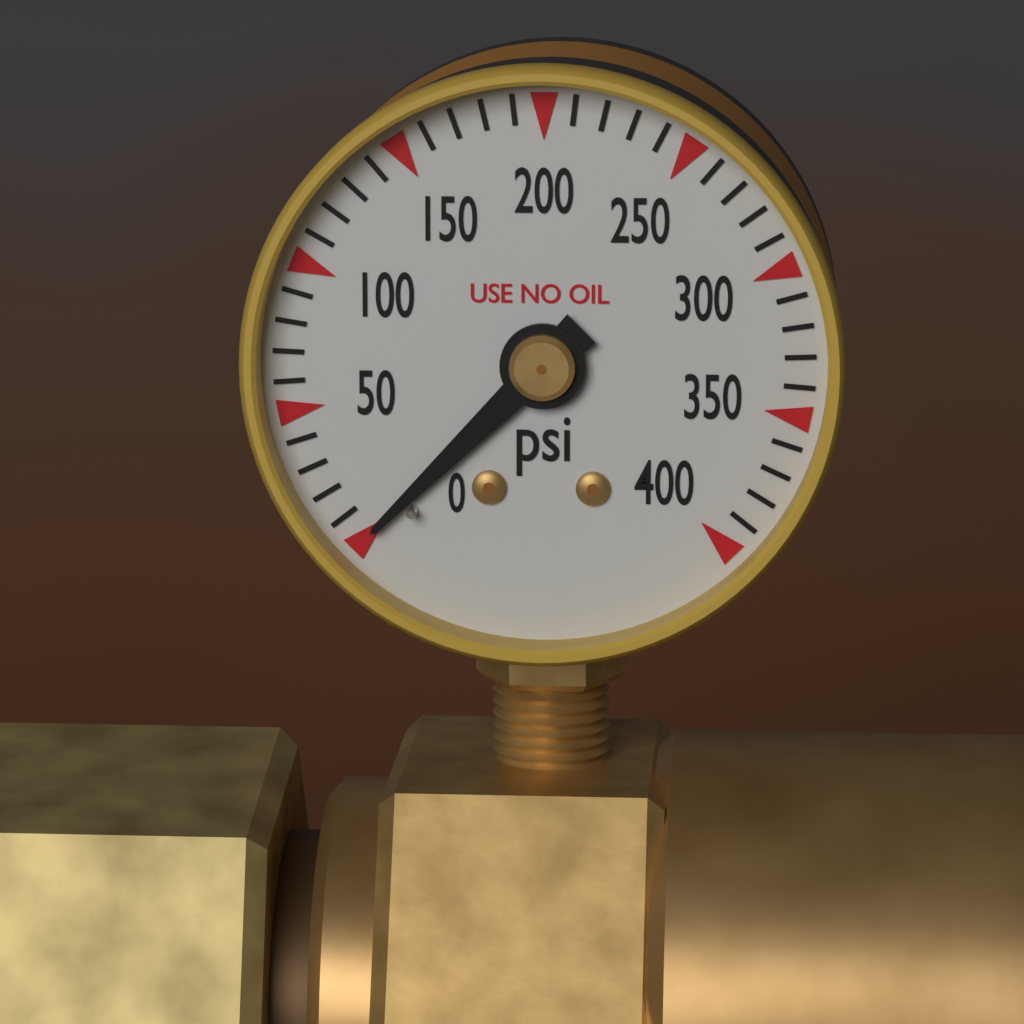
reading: 0 psi
